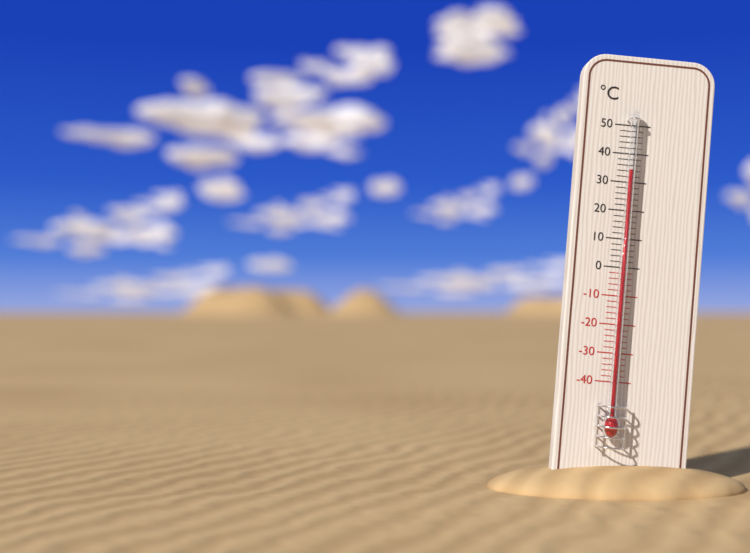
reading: 34 °C
